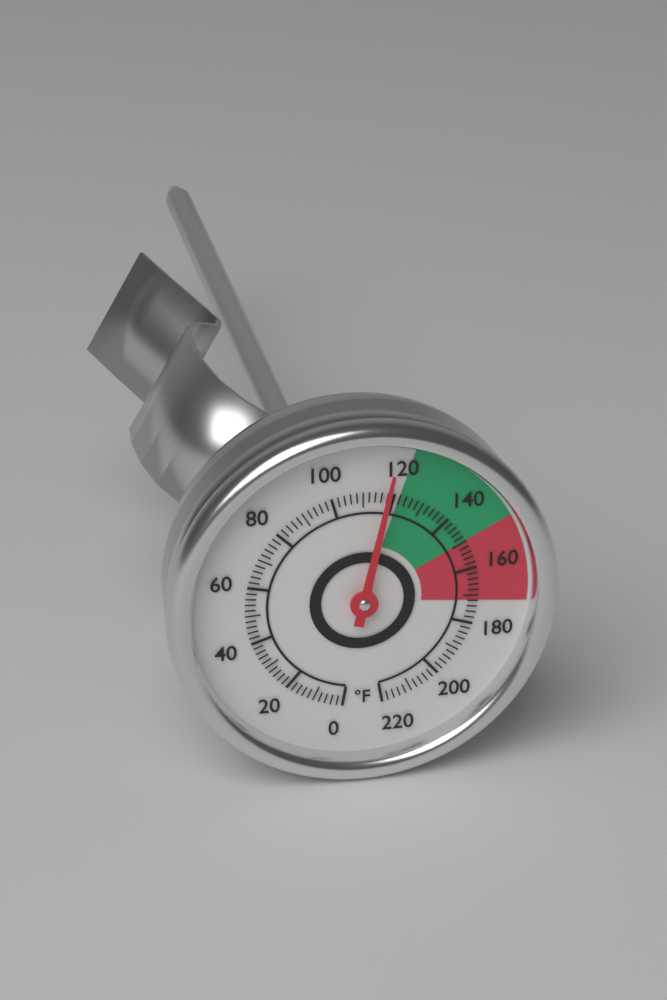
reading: 118 °F
